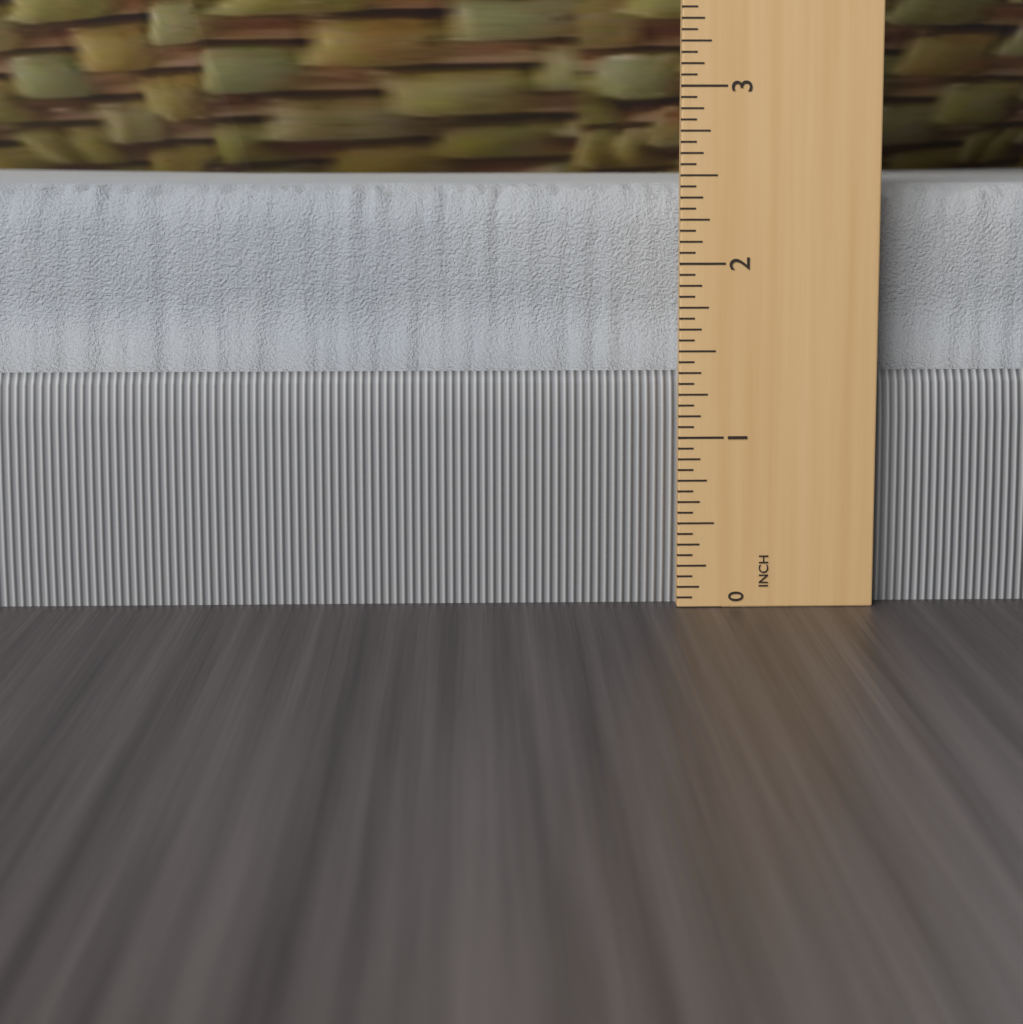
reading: 2.4375 in
